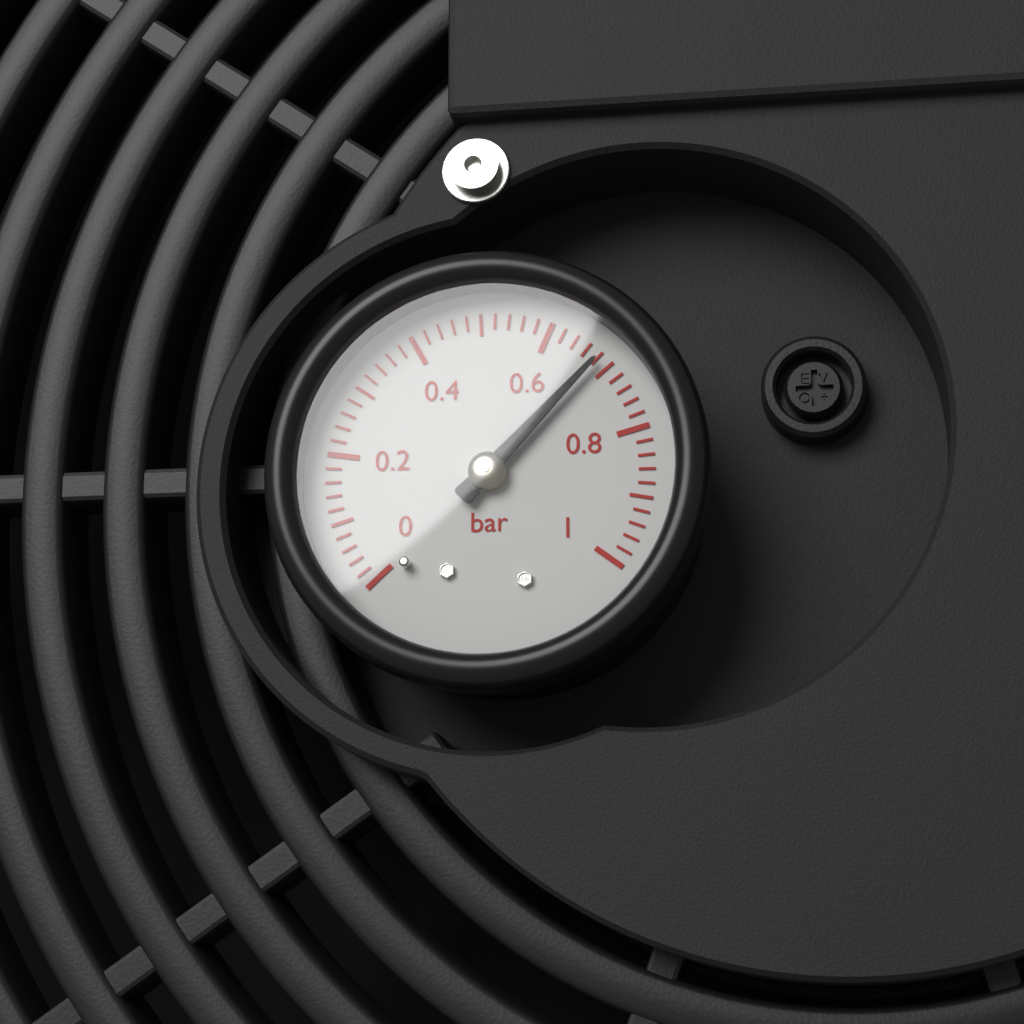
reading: 0.68 bar
